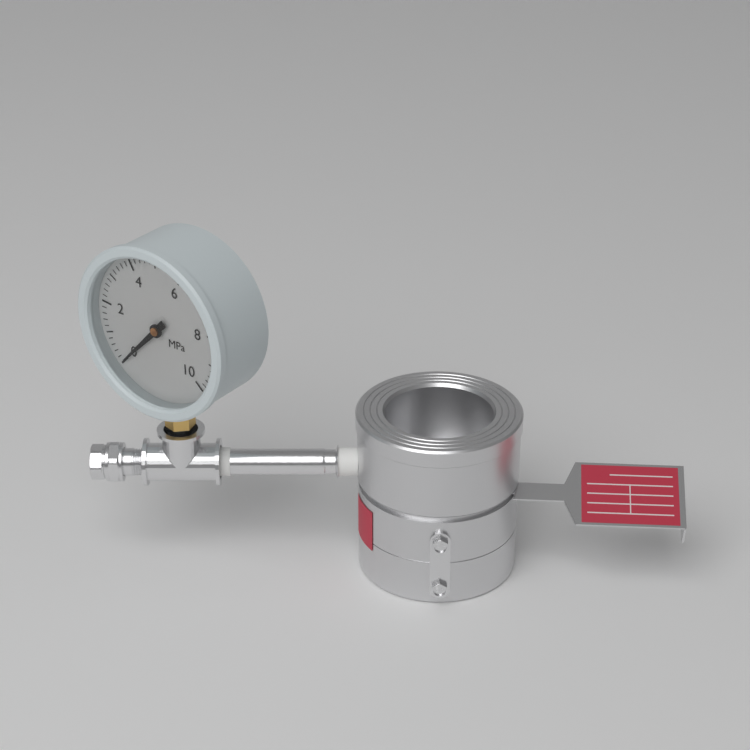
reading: 0.0 MPa
